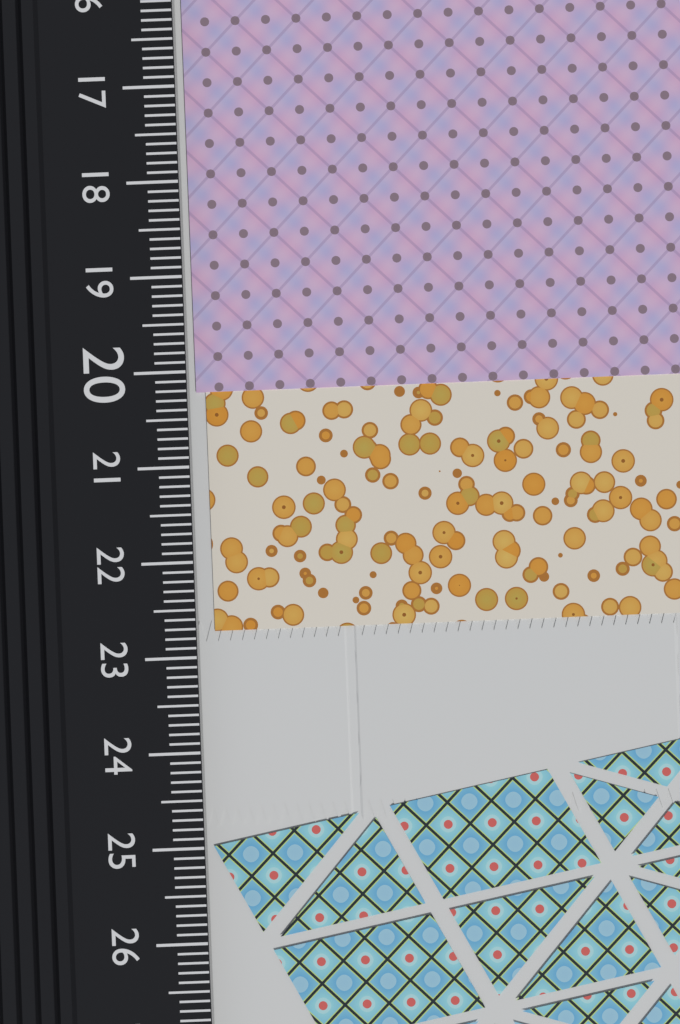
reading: 20.2 cm
